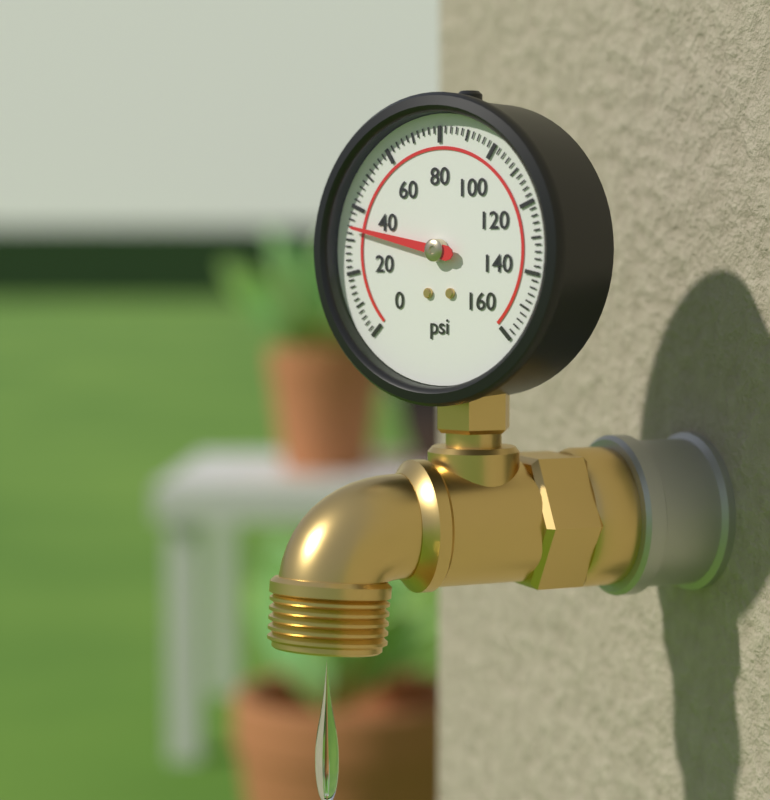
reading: 34 psi
